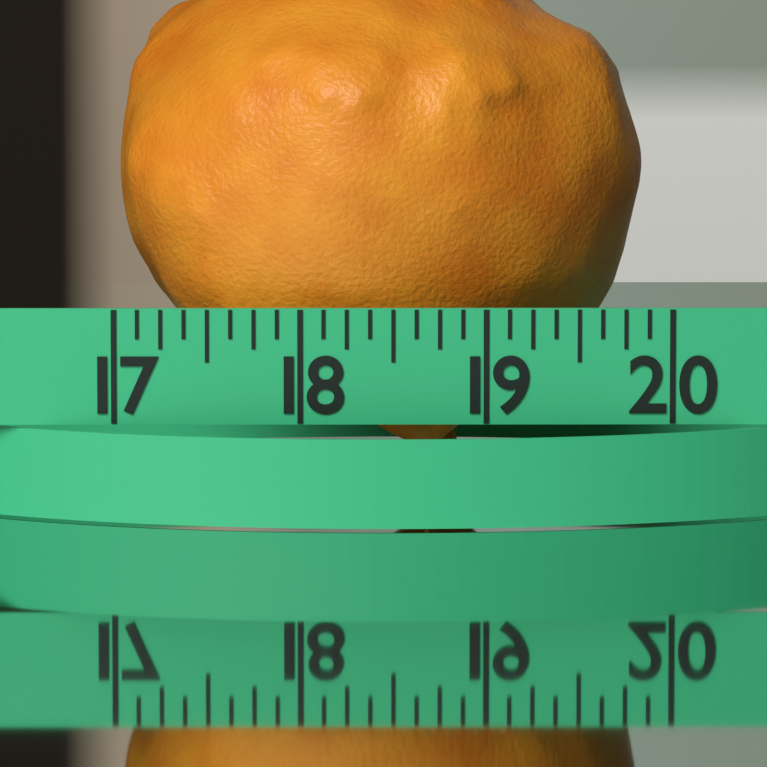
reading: 19.875 (no unit)
